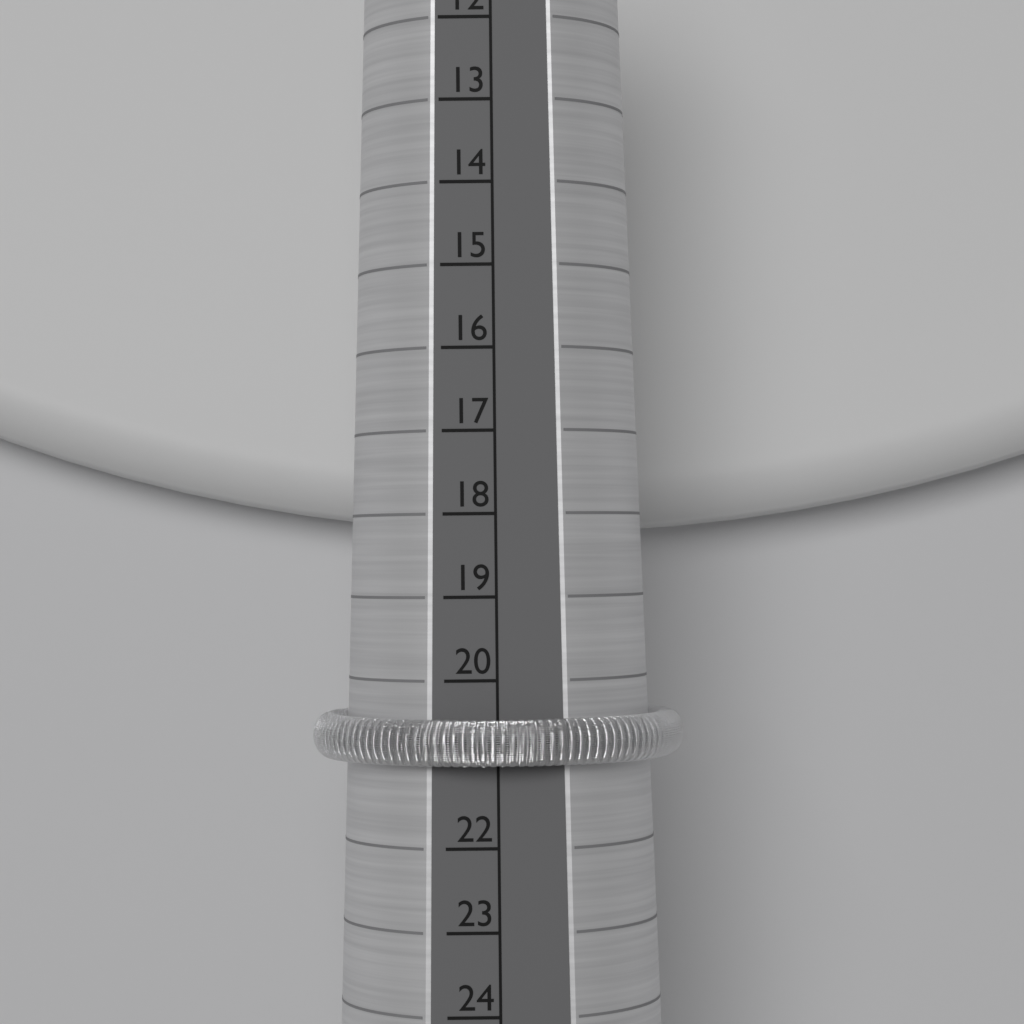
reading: 21 (no unit)
